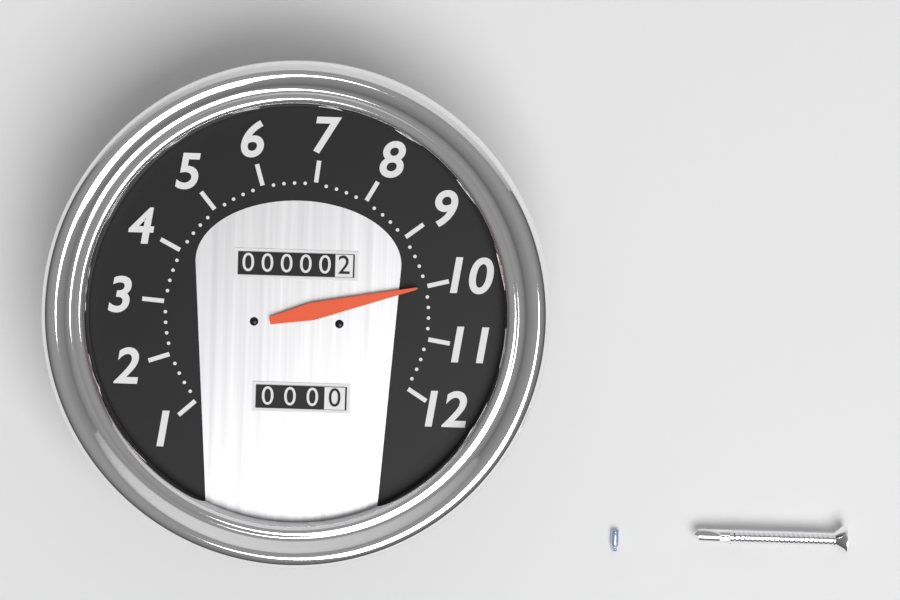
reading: 10.0 (no unit)
